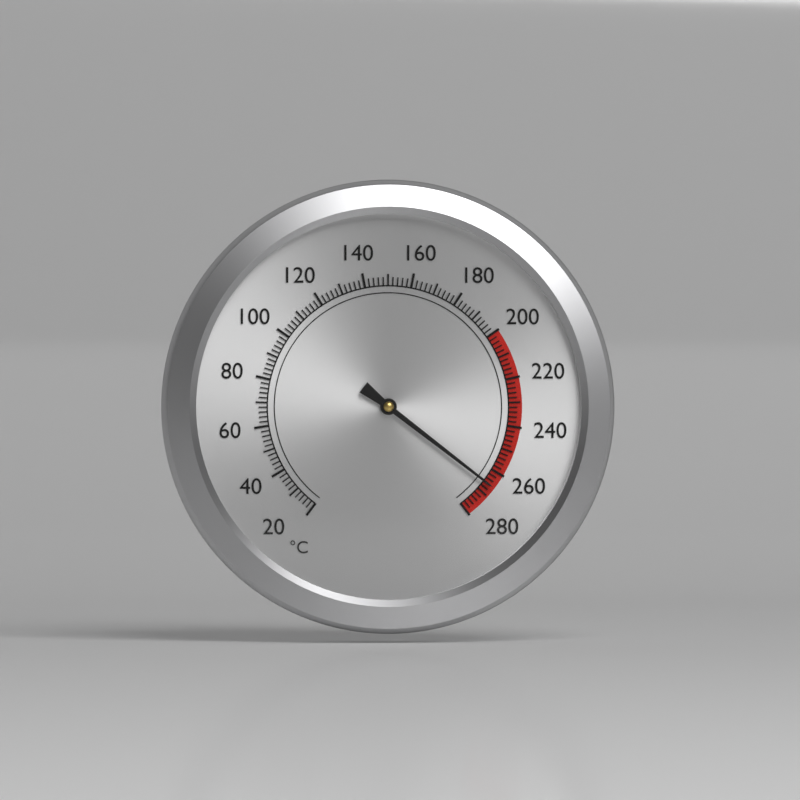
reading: 266 °C
